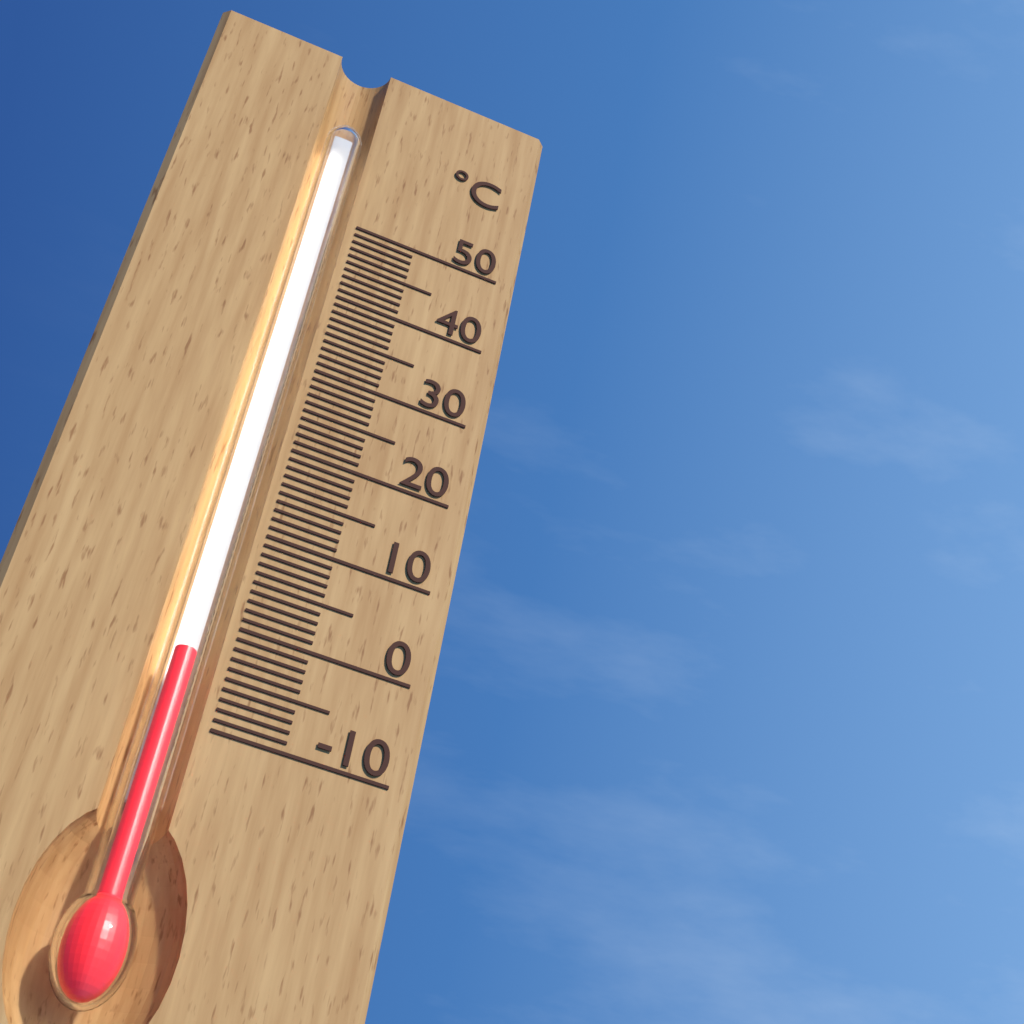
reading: -4 °C
